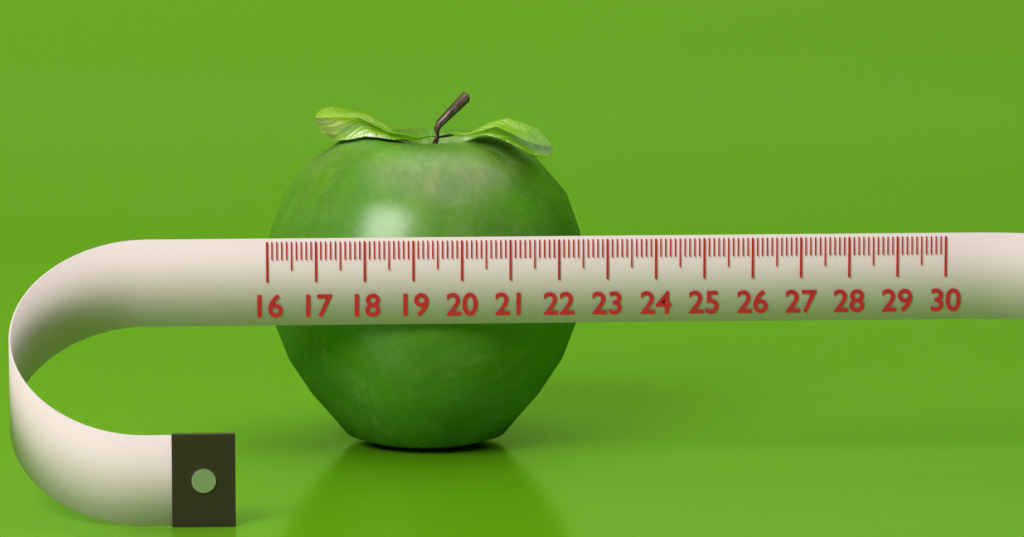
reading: 22.8 (no unit)
